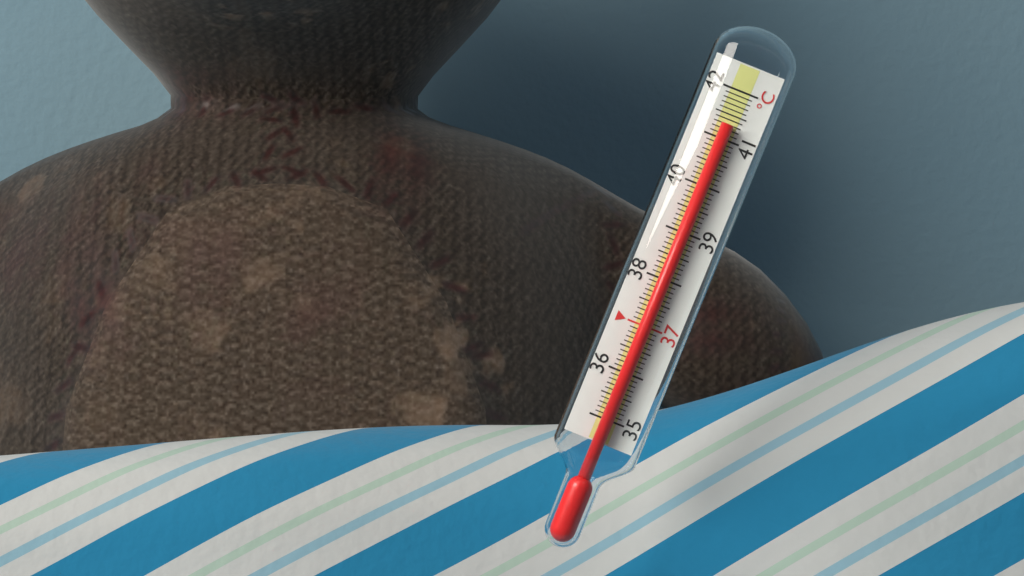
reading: 41.3 °C
